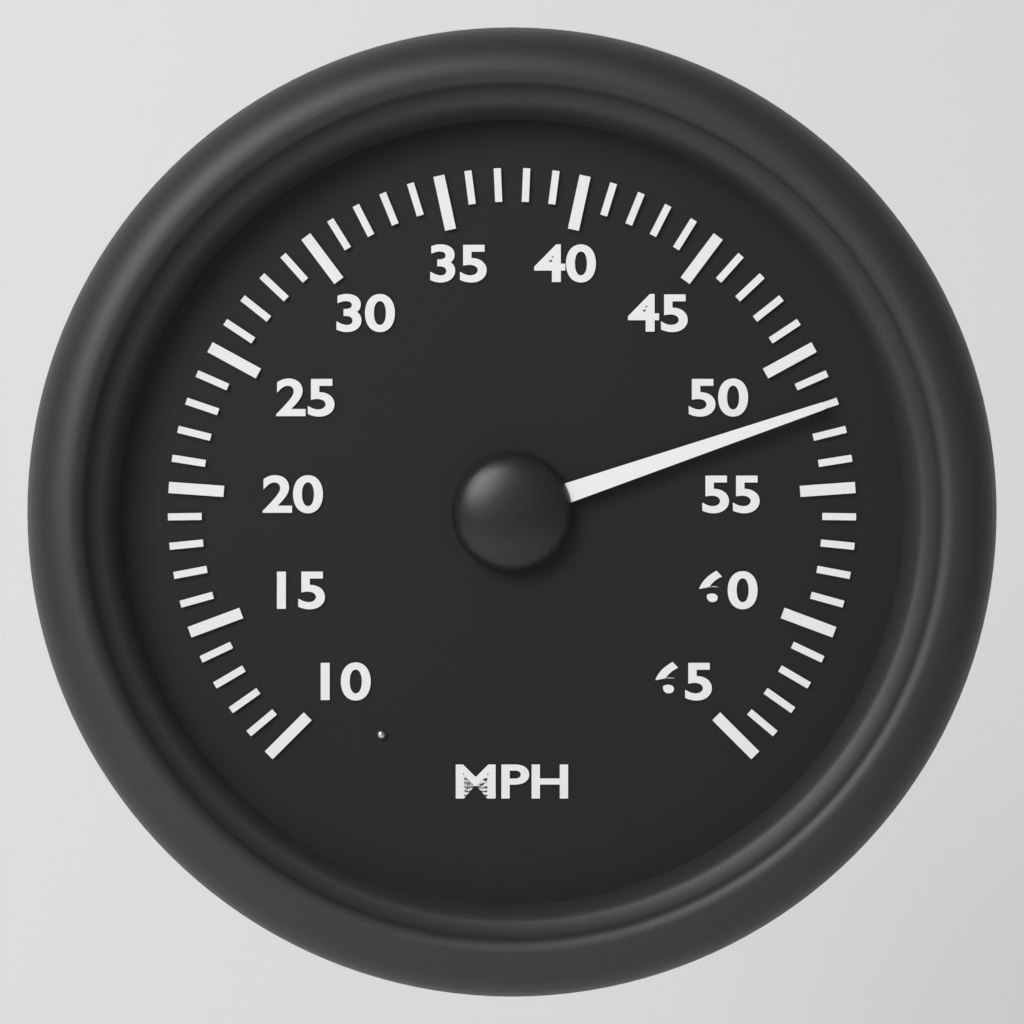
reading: 52 MPH
